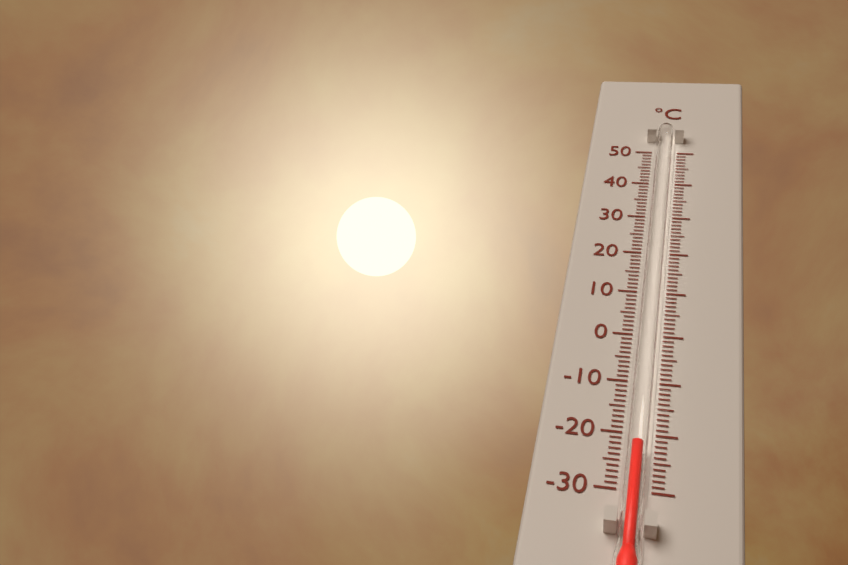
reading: -23 °C
